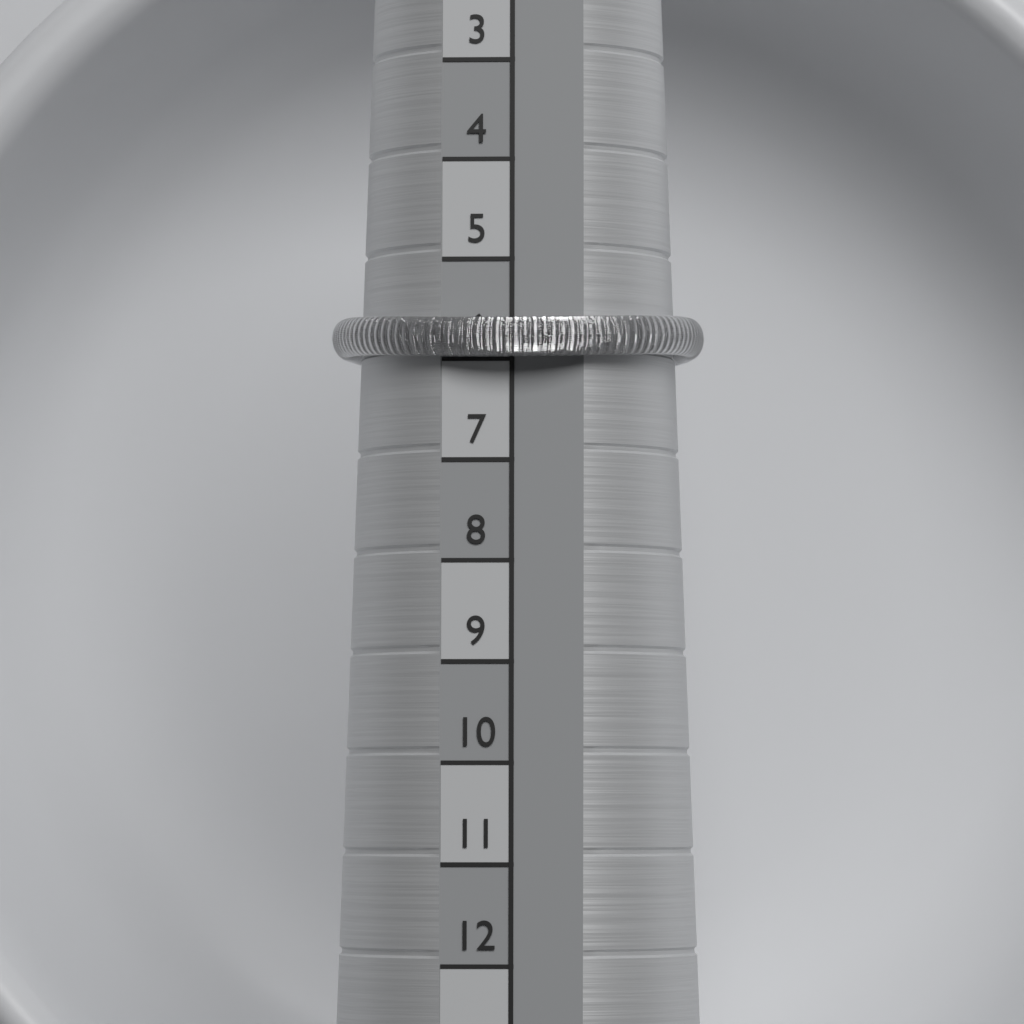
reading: 6 (no unit)
